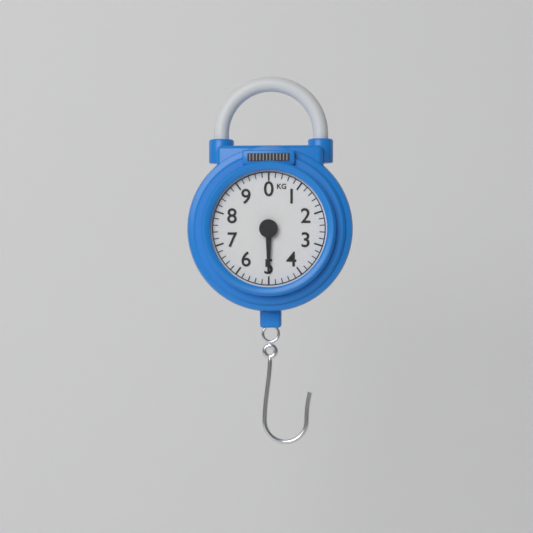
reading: 5.0 kg
